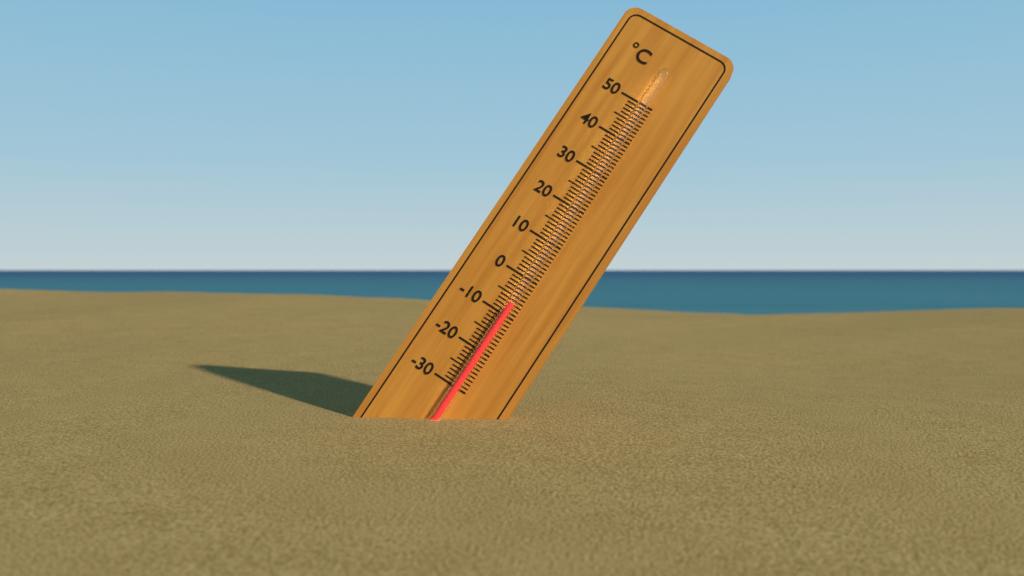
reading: -7 °C
